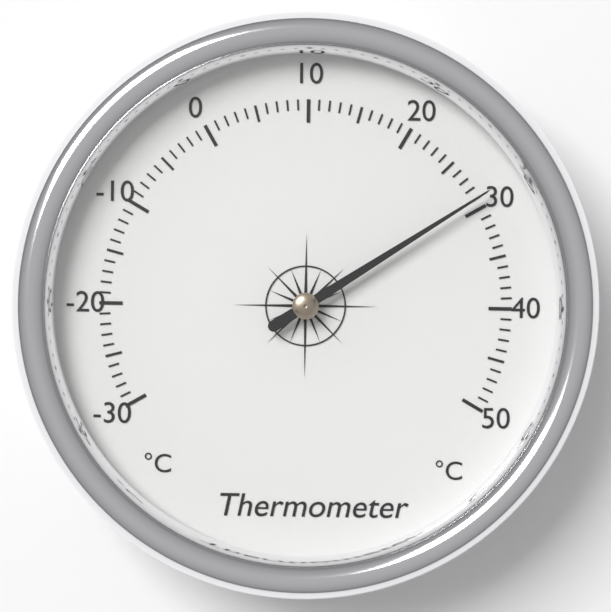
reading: 29 °C
